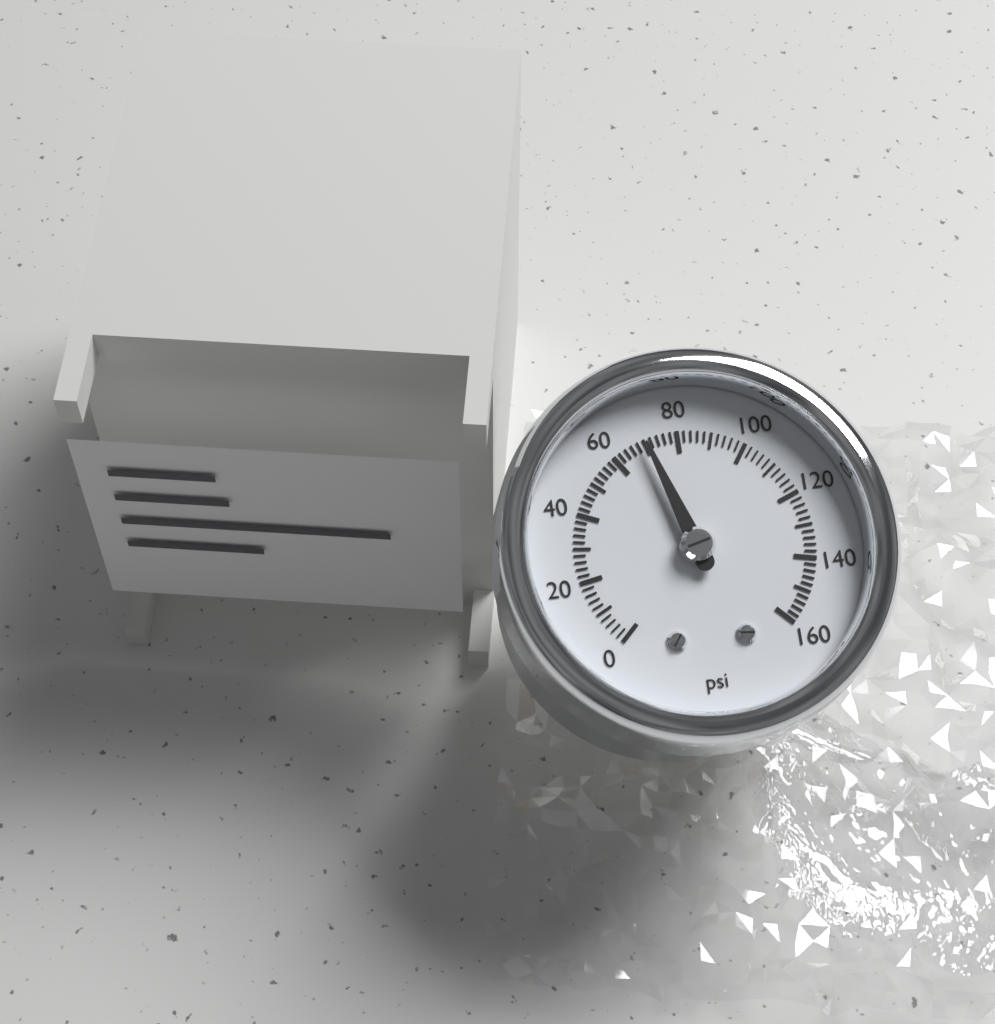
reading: 70 psi
